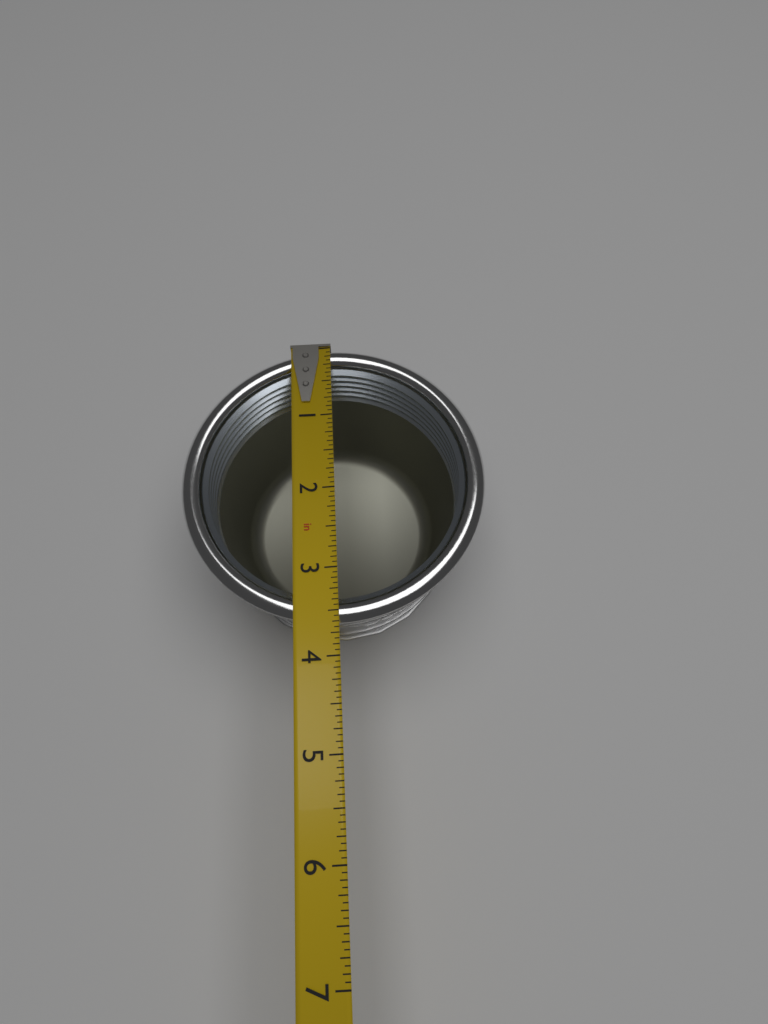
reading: 3.6250 in
